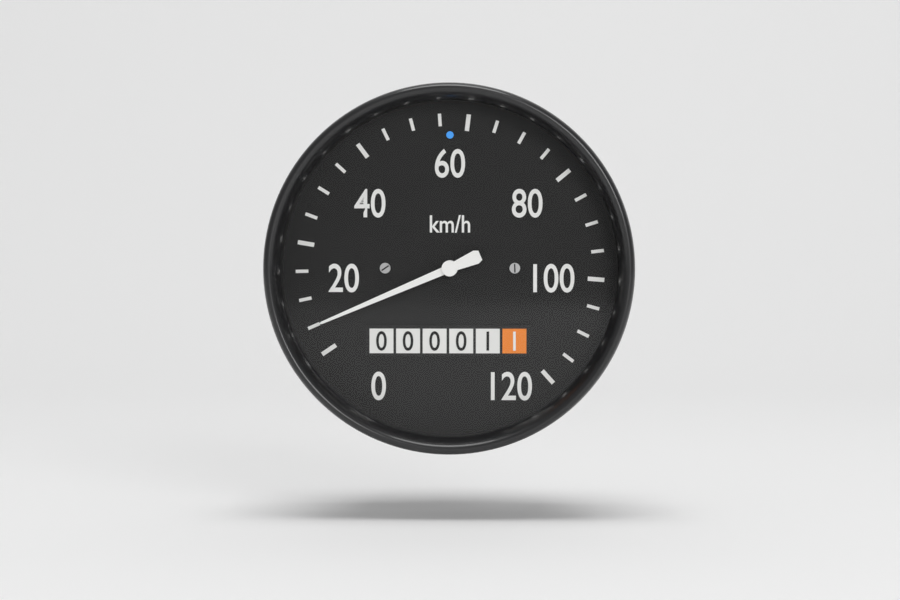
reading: 5 km/h
